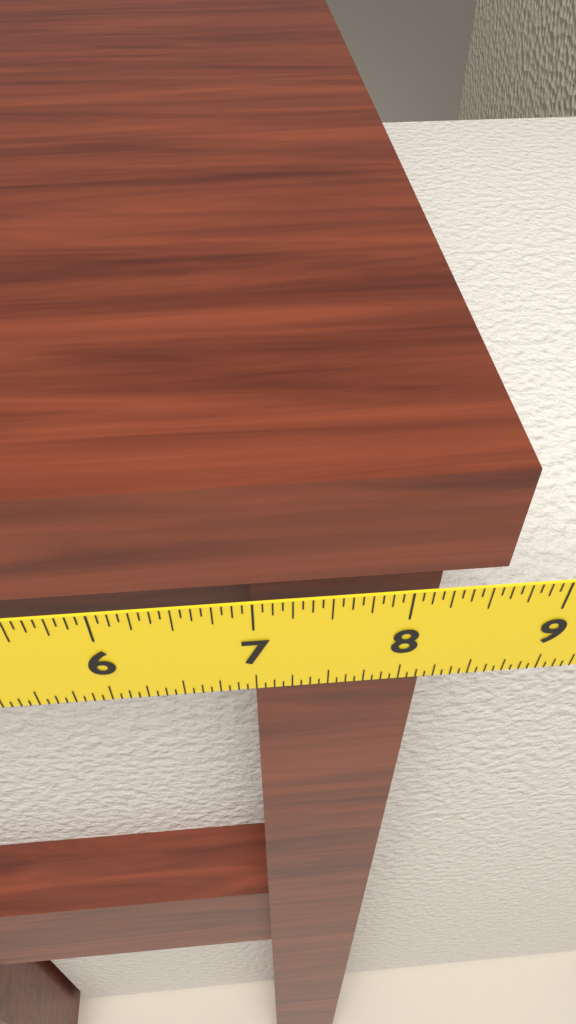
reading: 8.5625 in
